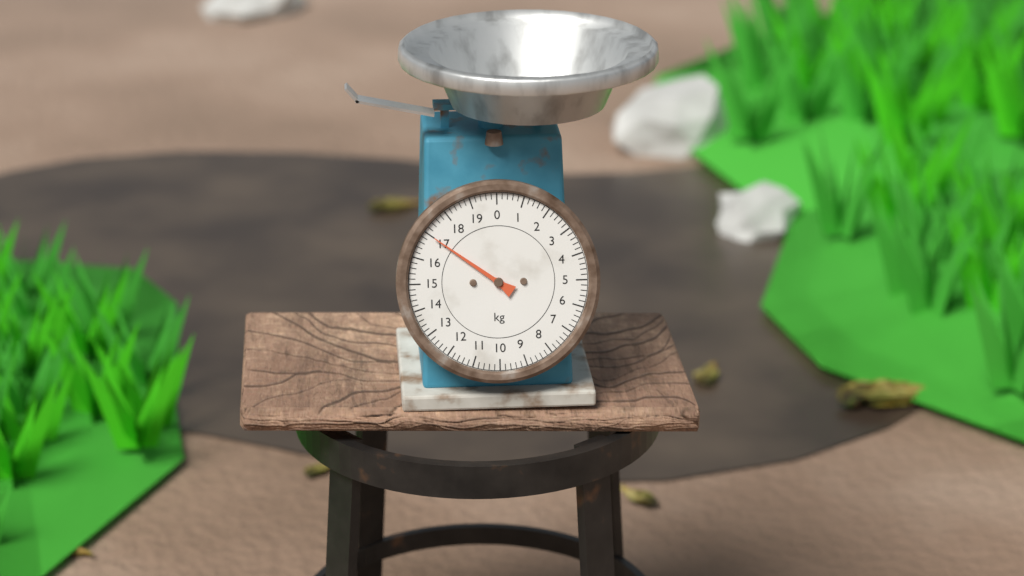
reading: 17.0 kg
